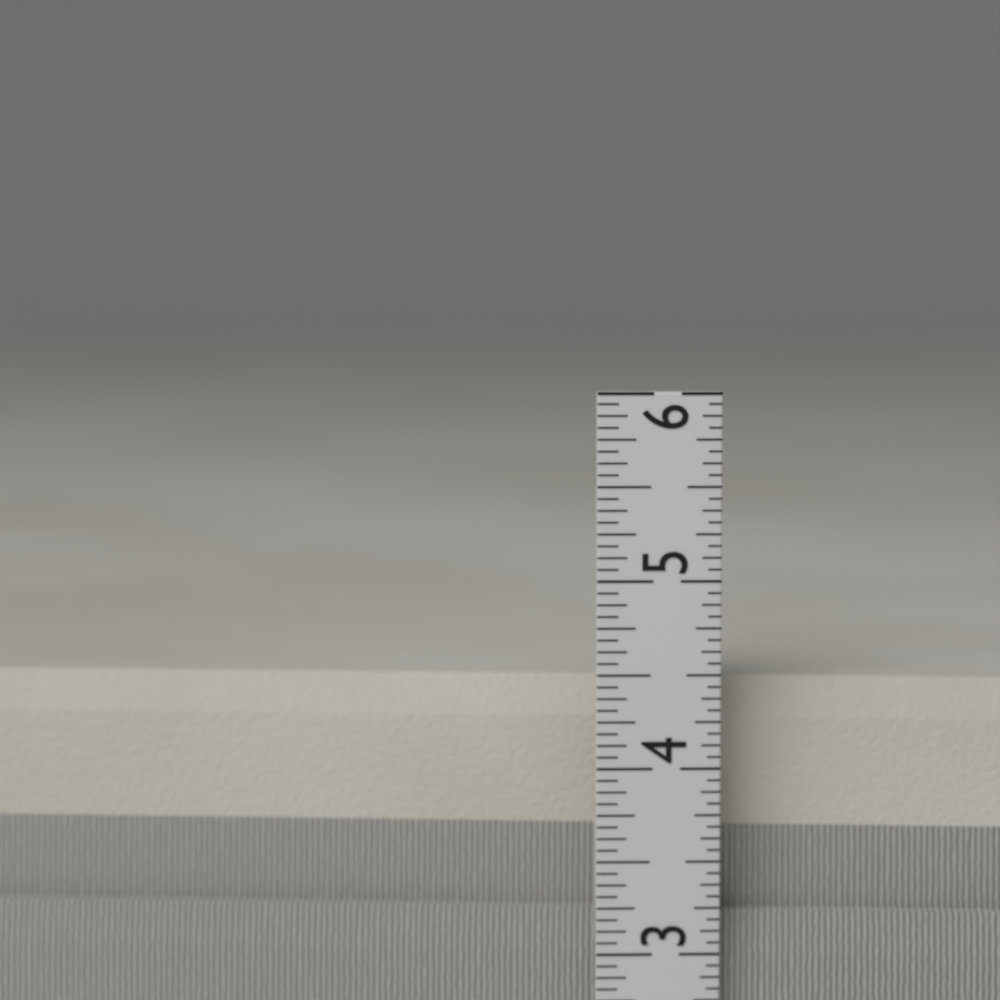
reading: 4.4375 in
